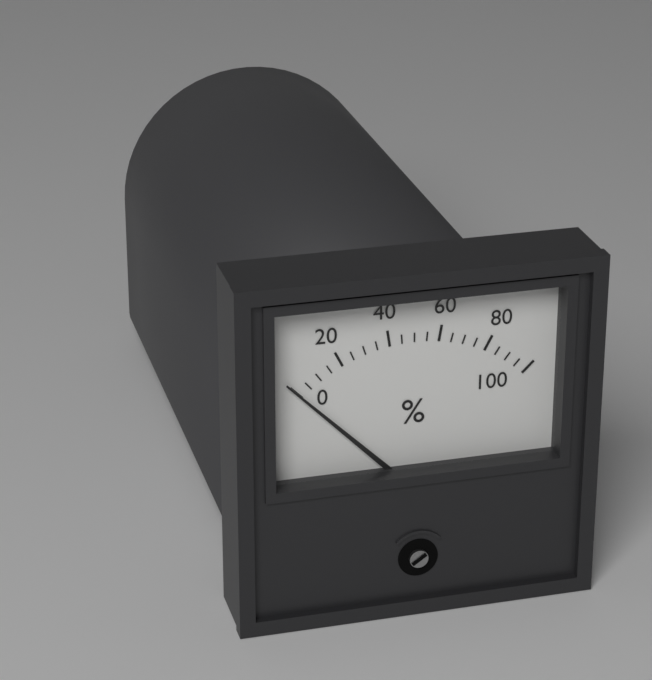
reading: 0 %
